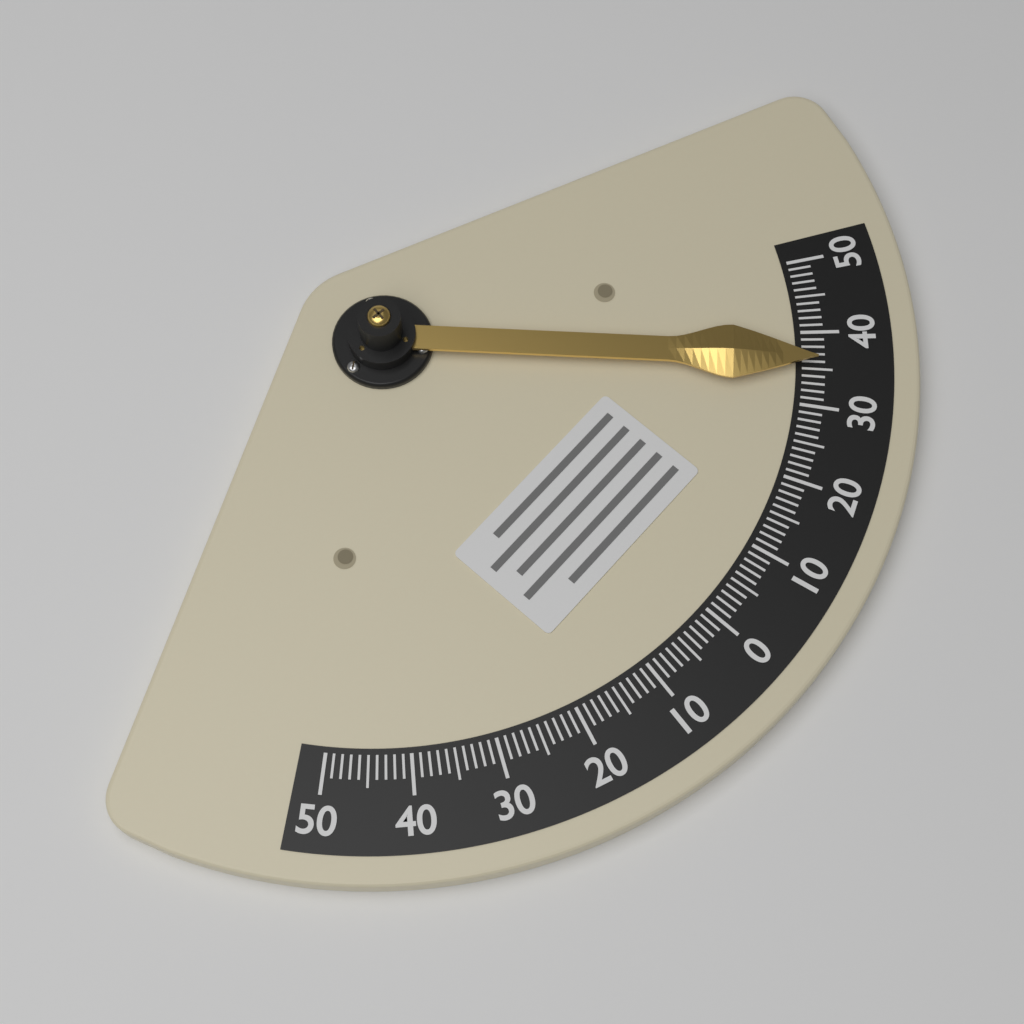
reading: 36 (no unit)
